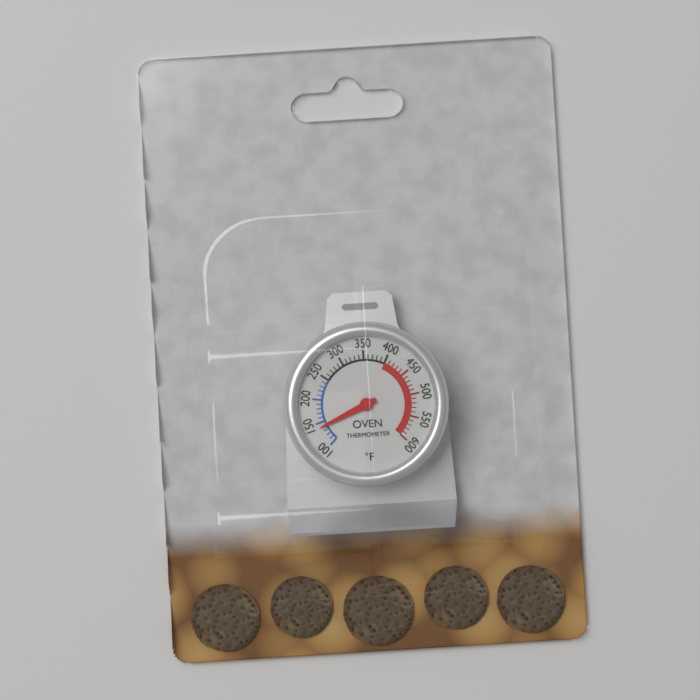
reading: 140 °F
